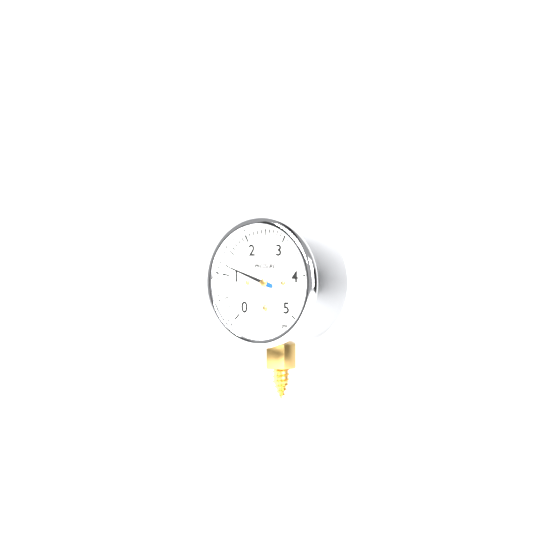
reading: 1.2 psi
